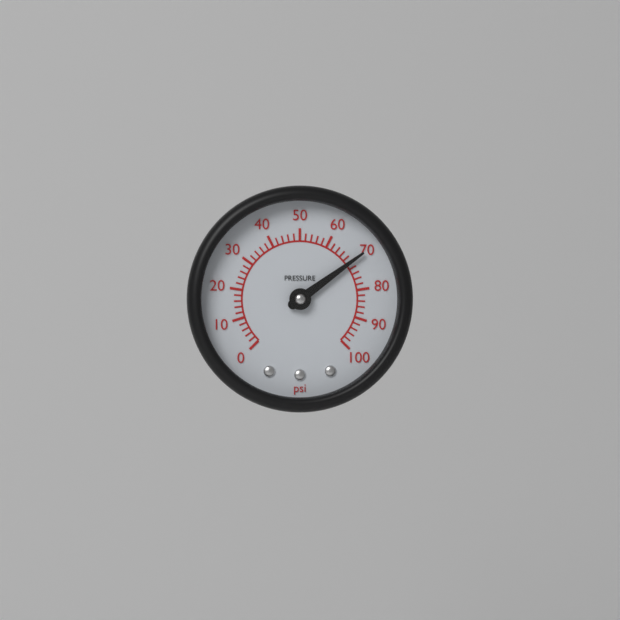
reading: 70 psi
